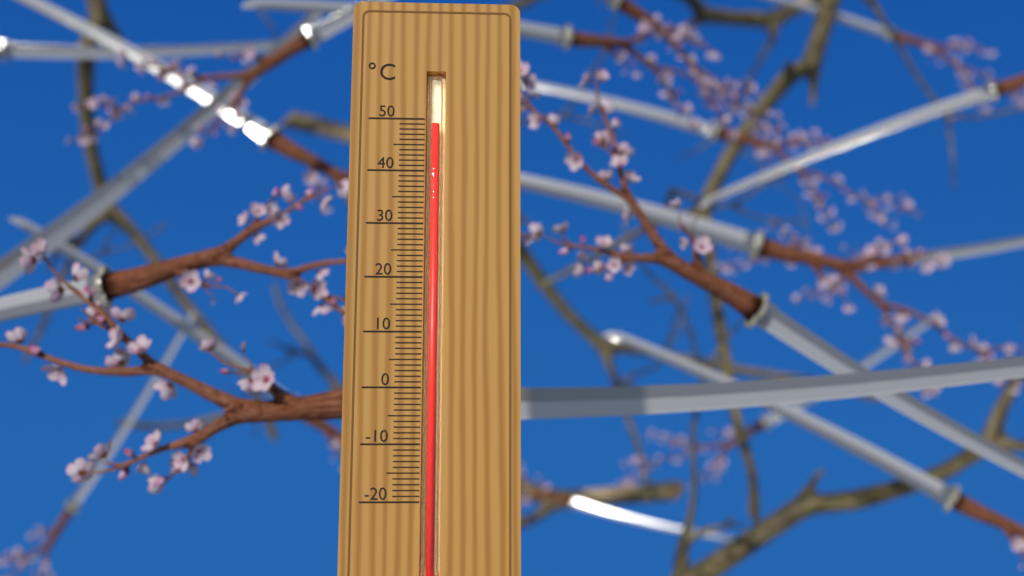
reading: 49 °C
